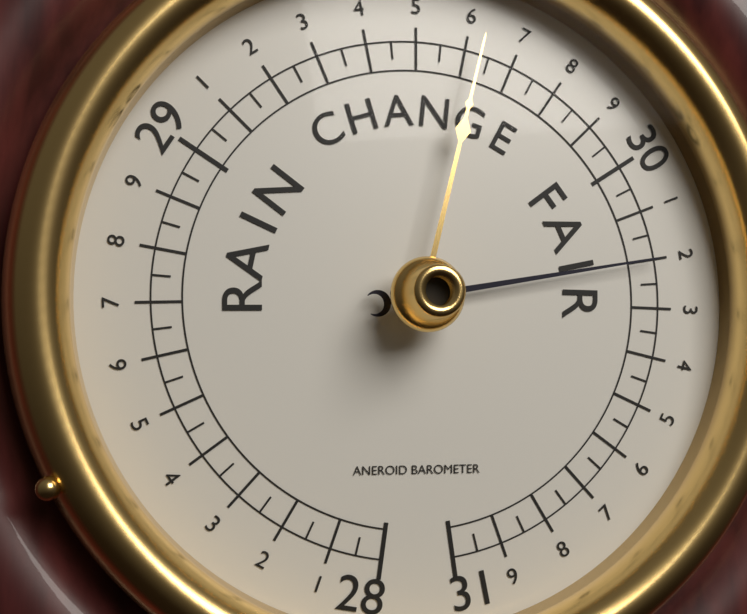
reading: 30.20 (no unit)
